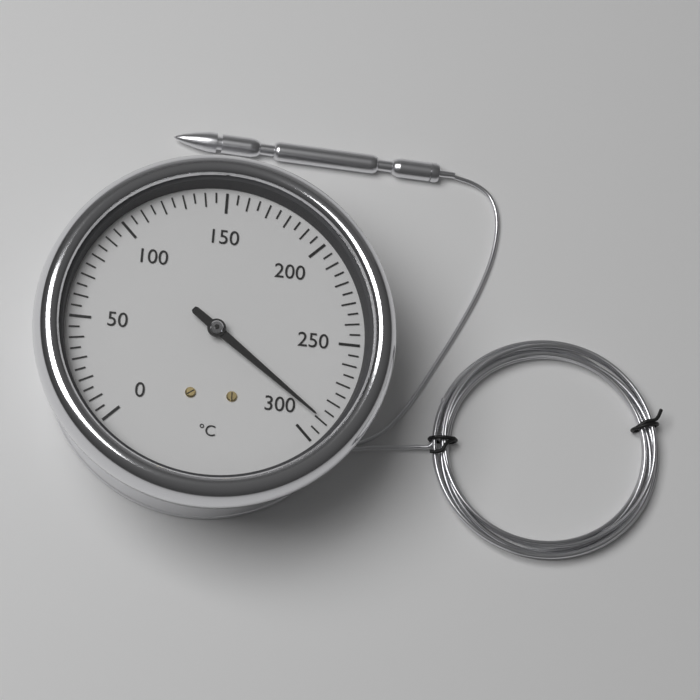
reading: 290 °C
